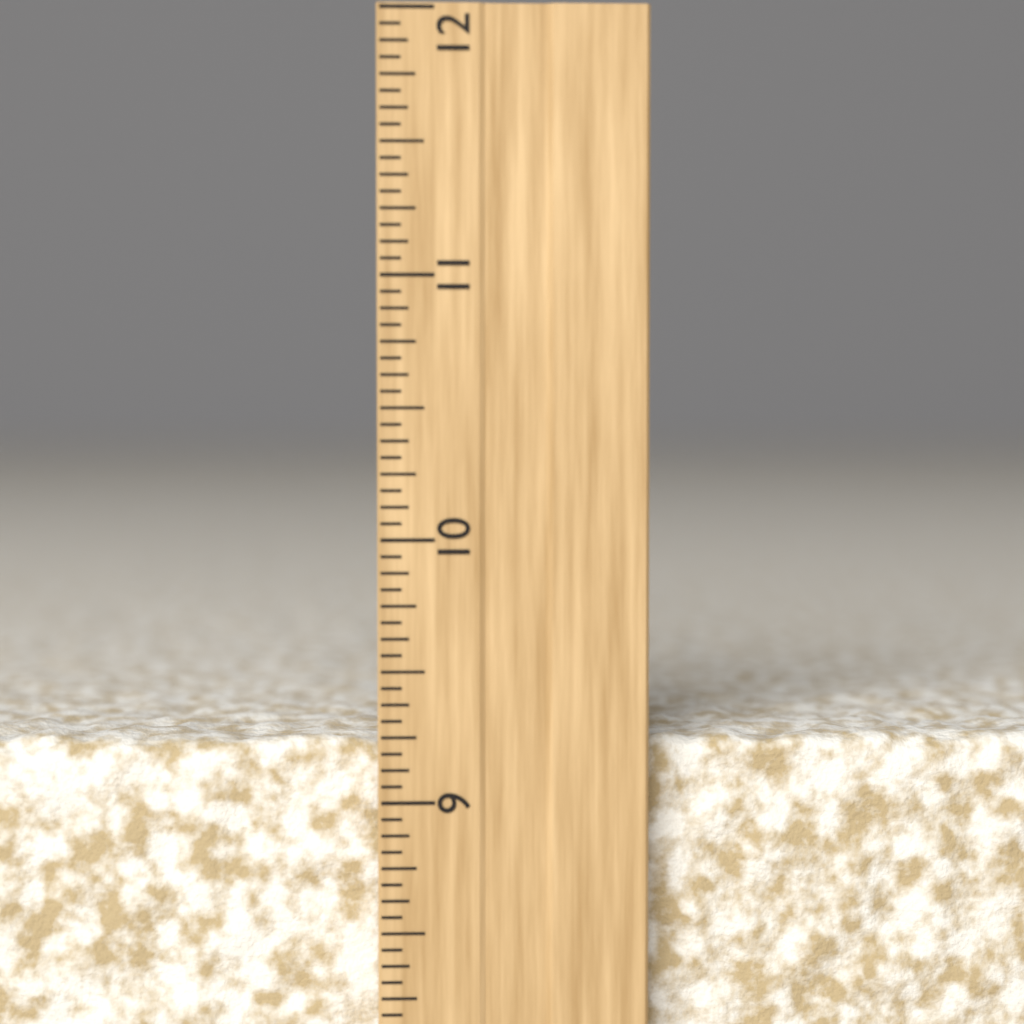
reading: 9.2500 inch
